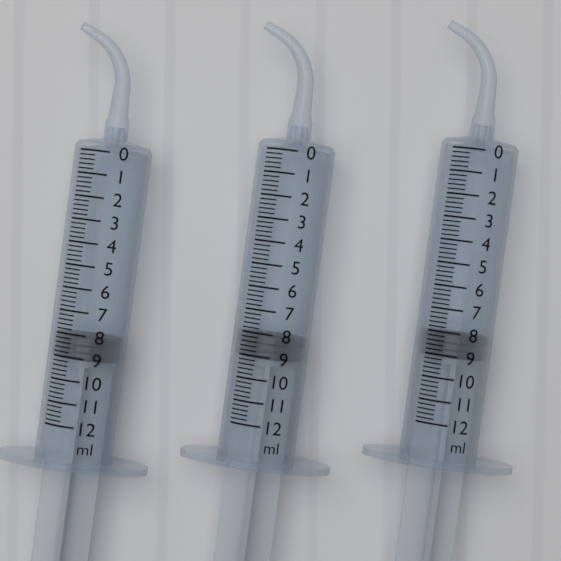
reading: 8.0 ml
